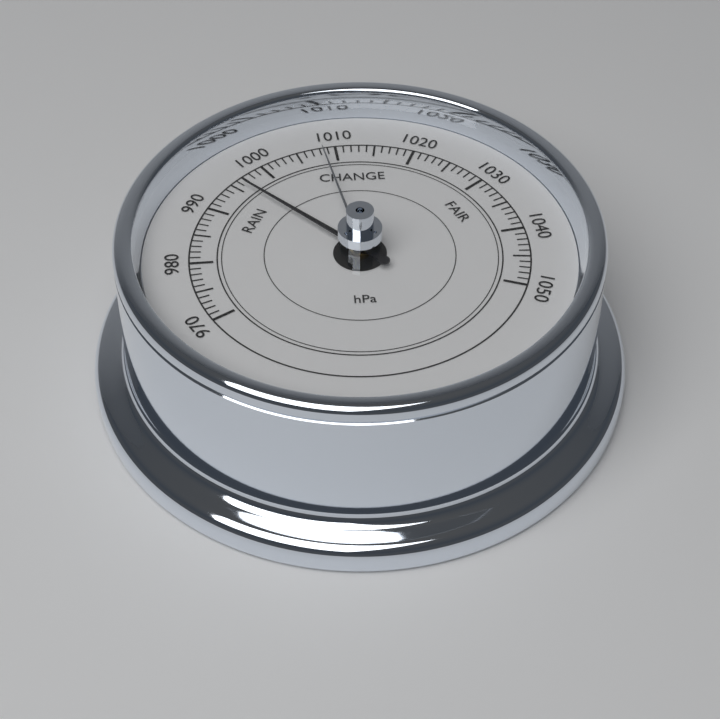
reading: 996 hPa
